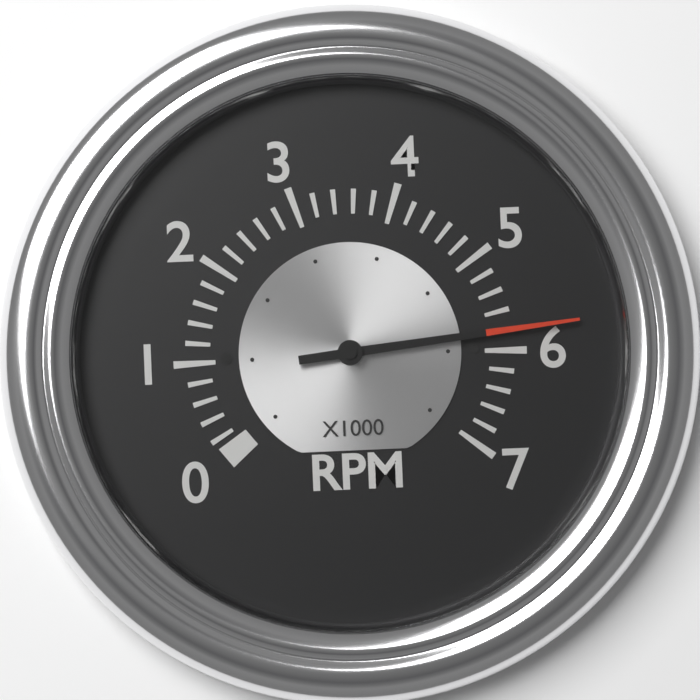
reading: 5.8 x1000 RPM
